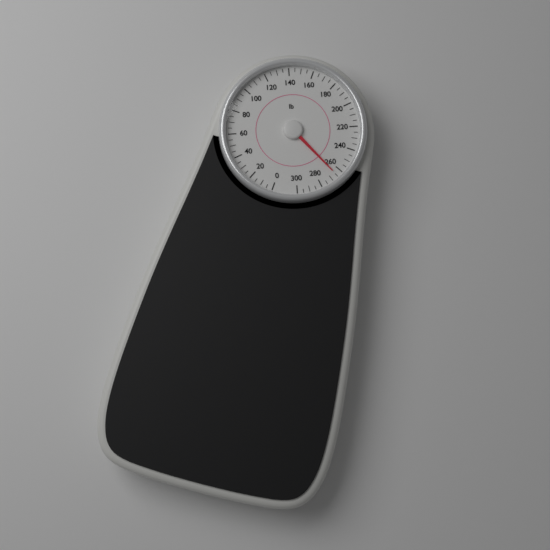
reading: 265 lb
